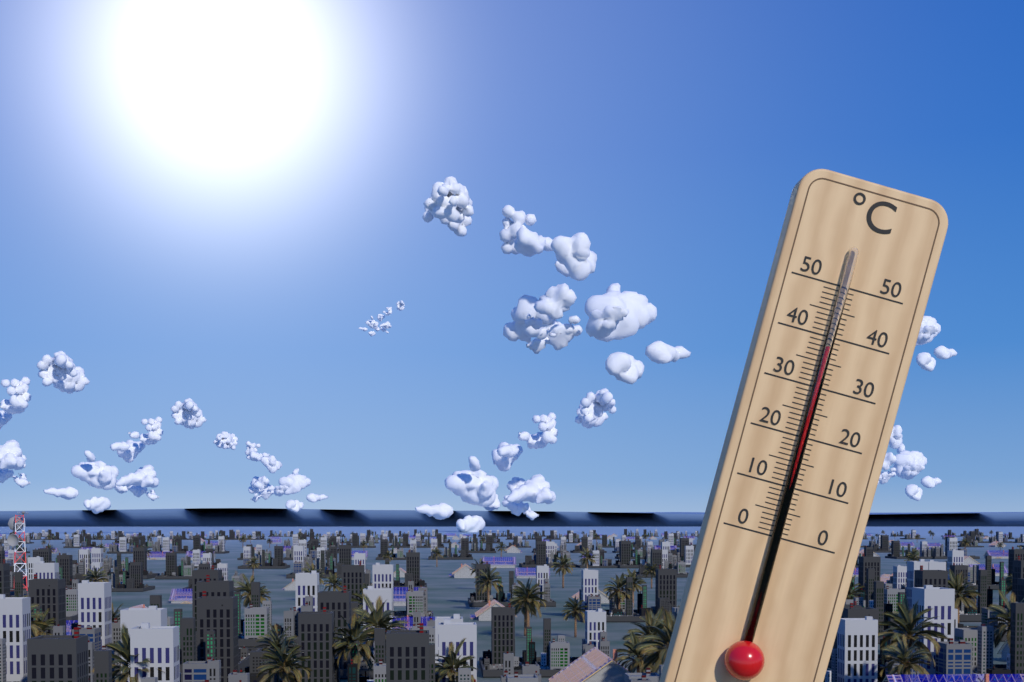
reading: 38 °C
